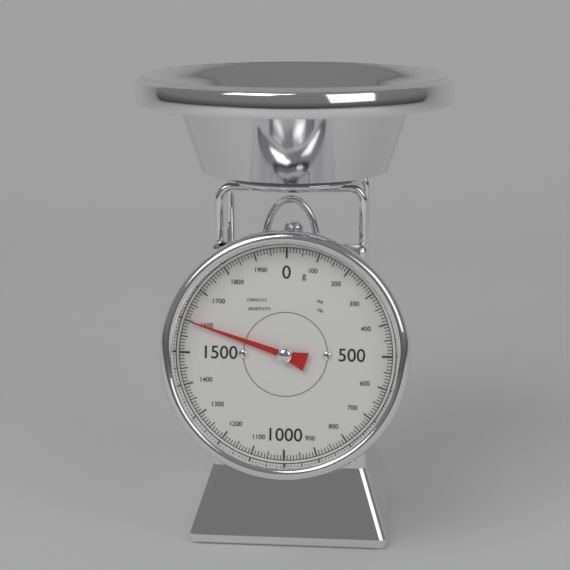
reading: 1600 g
